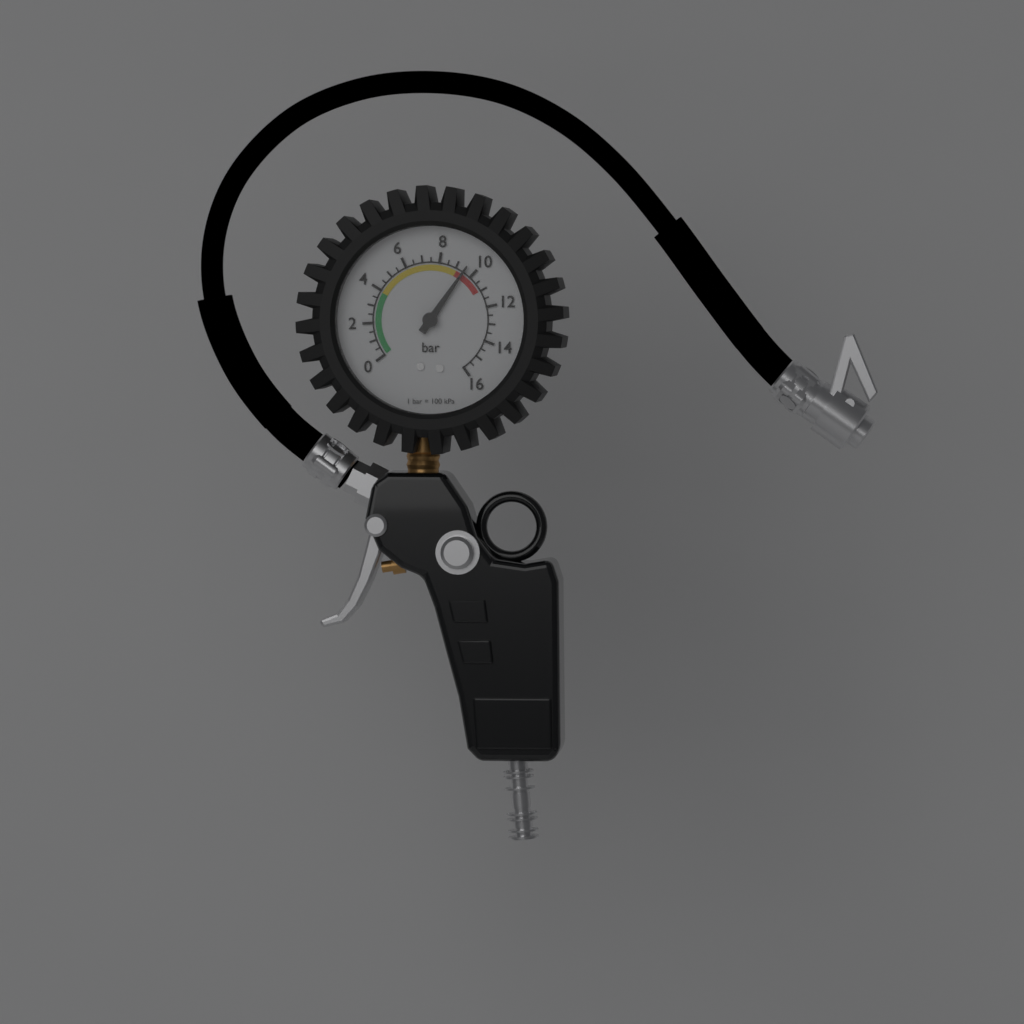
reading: 9.5 bar
